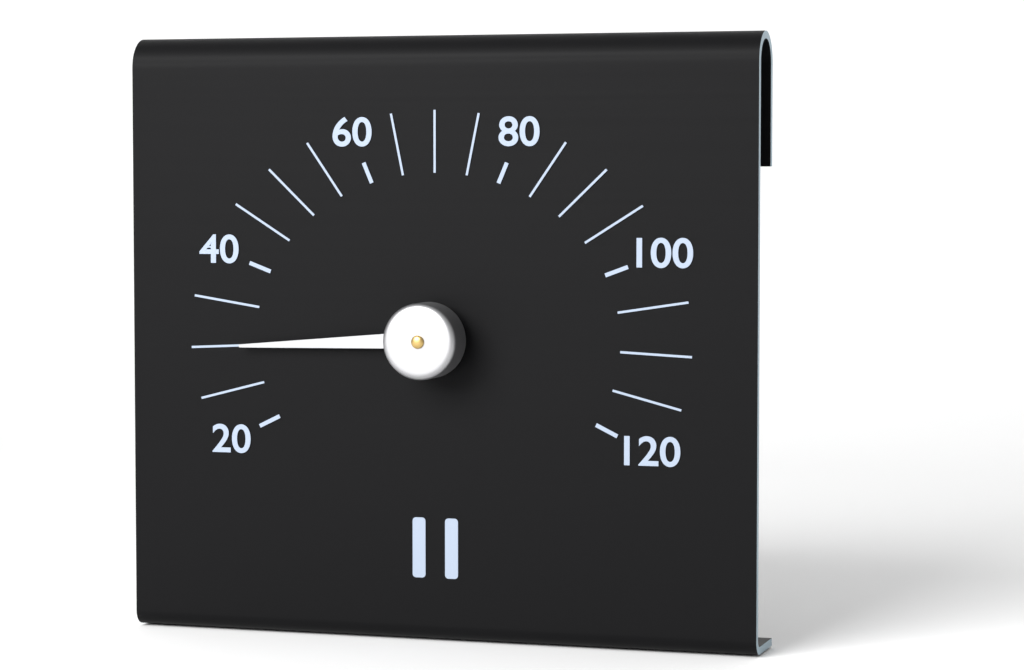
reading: 30 (no unit)
